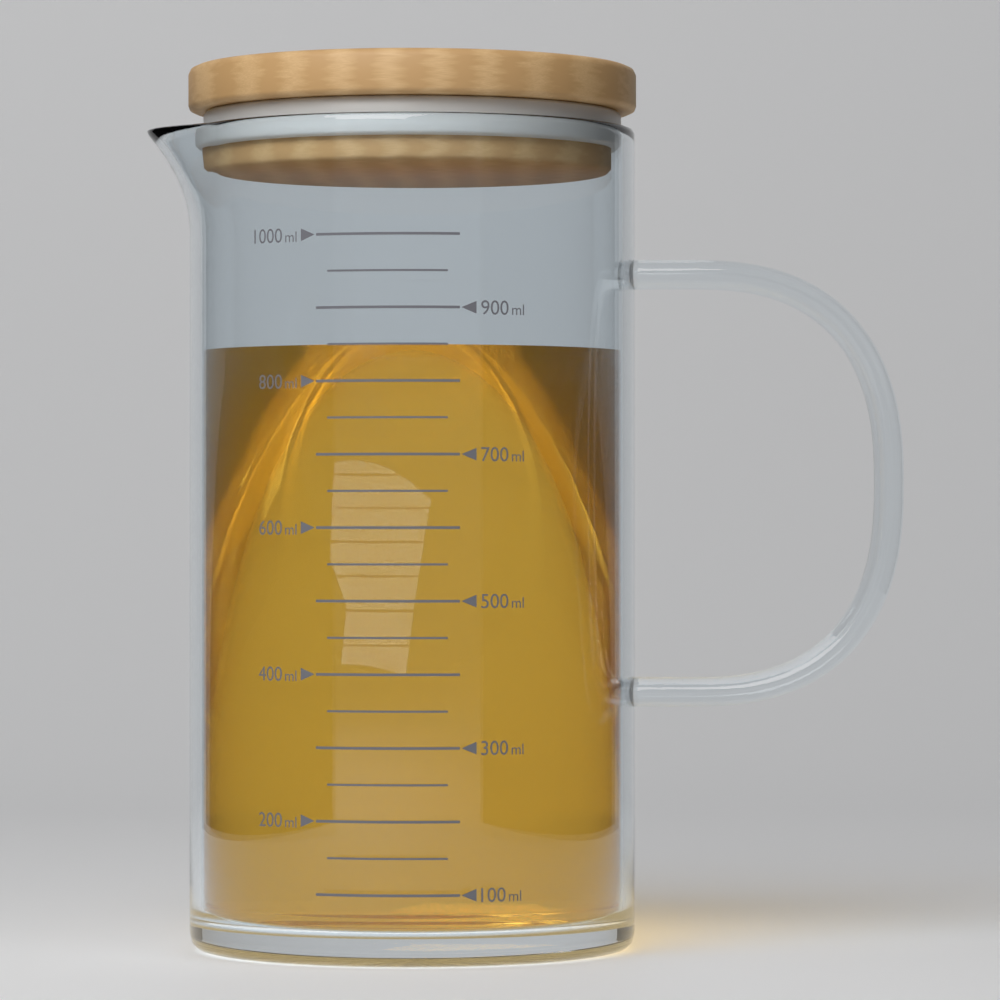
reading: 850 ml
